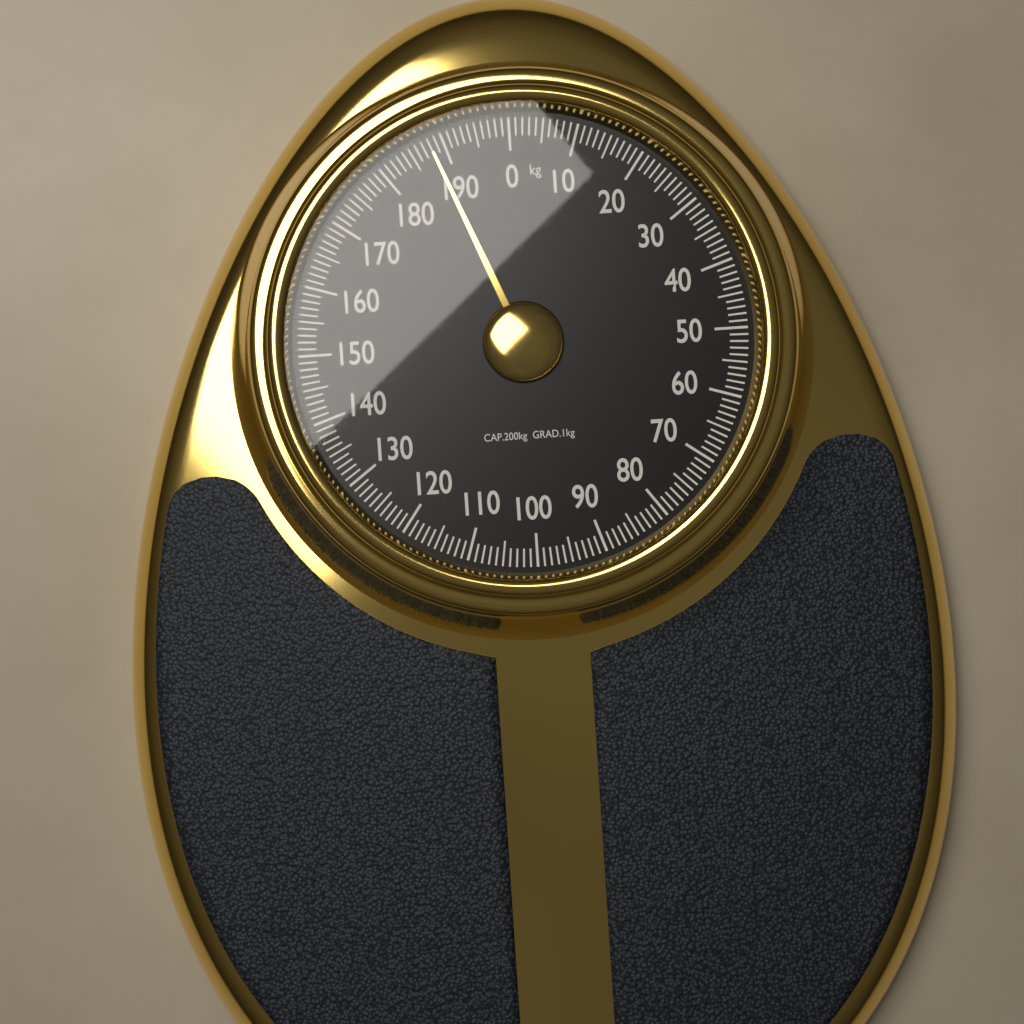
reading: 188 kg
